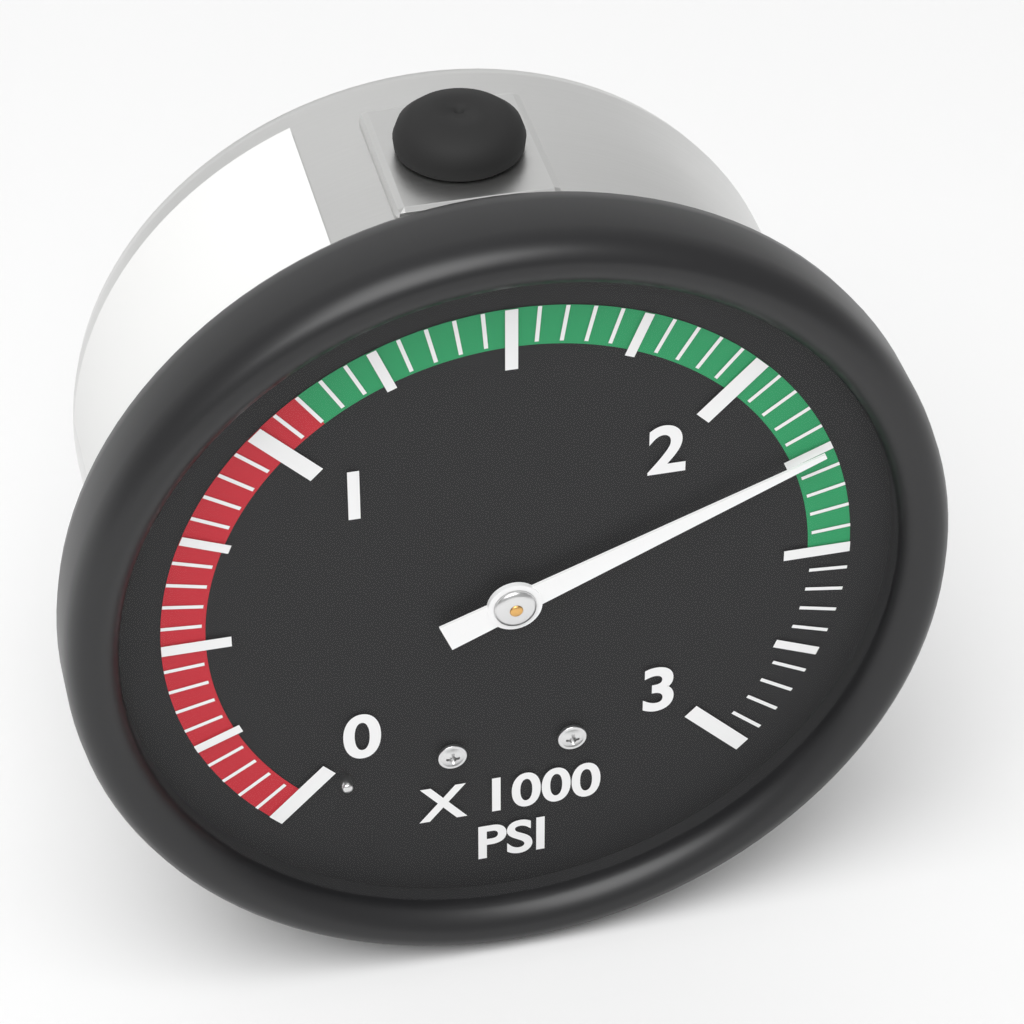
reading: 2250 psi
